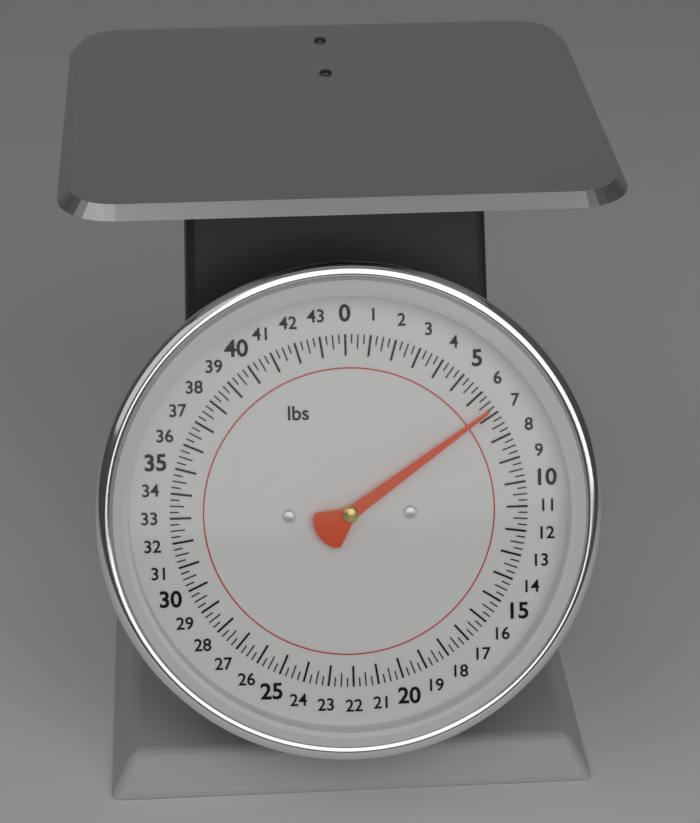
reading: 6.75 lbs
